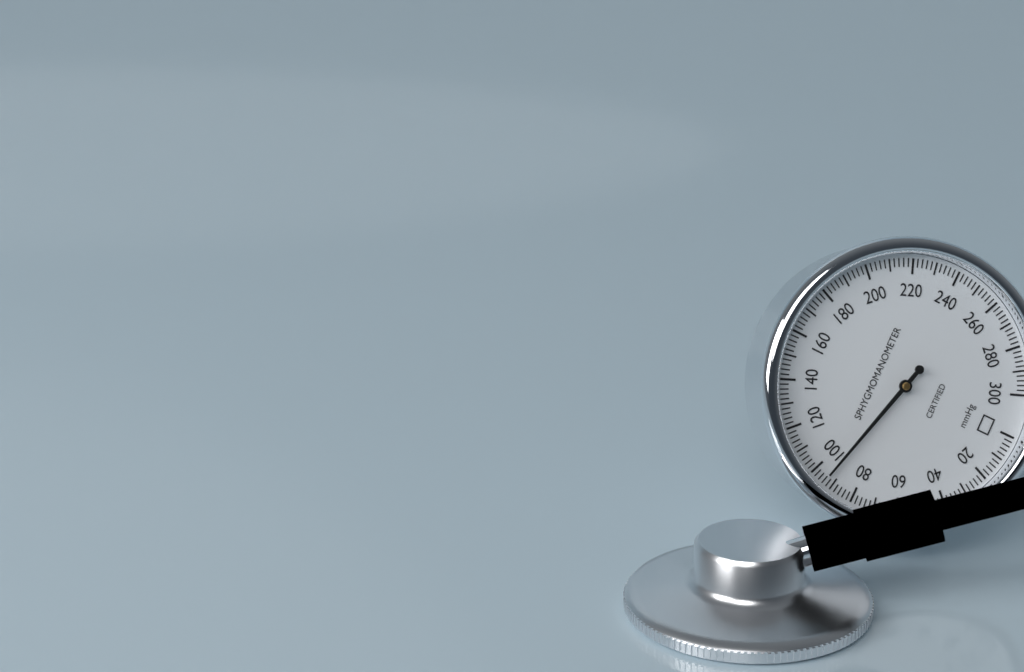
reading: 94 mmHg
